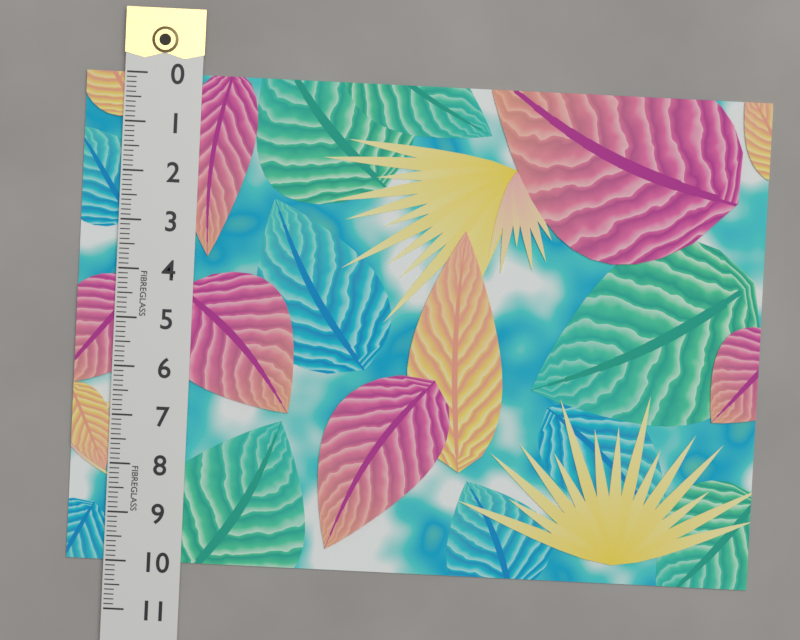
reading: 10.0 (no unit)
